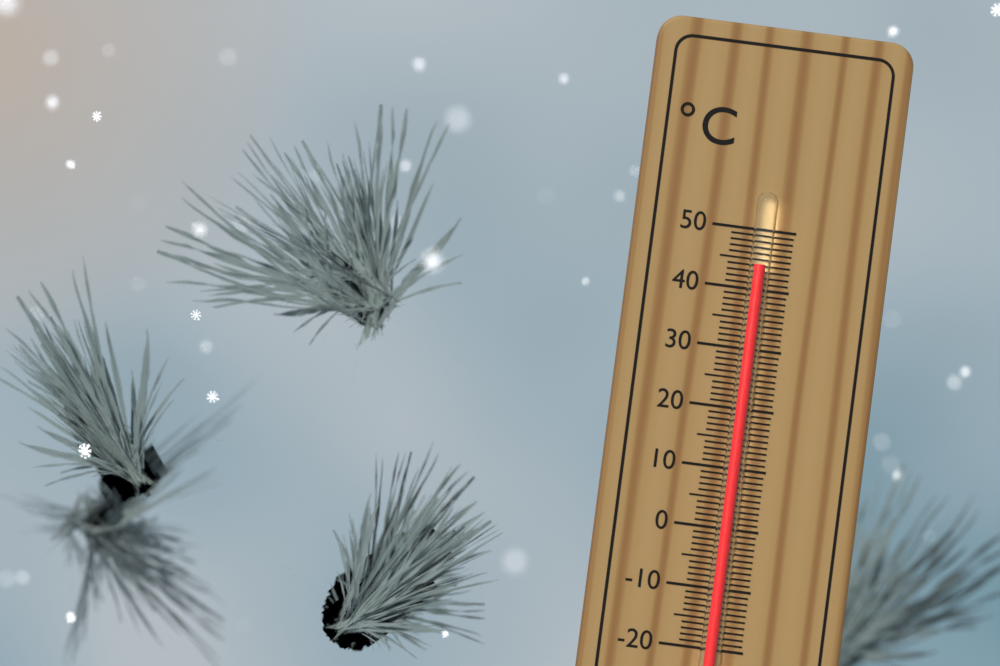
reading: 44 °C
